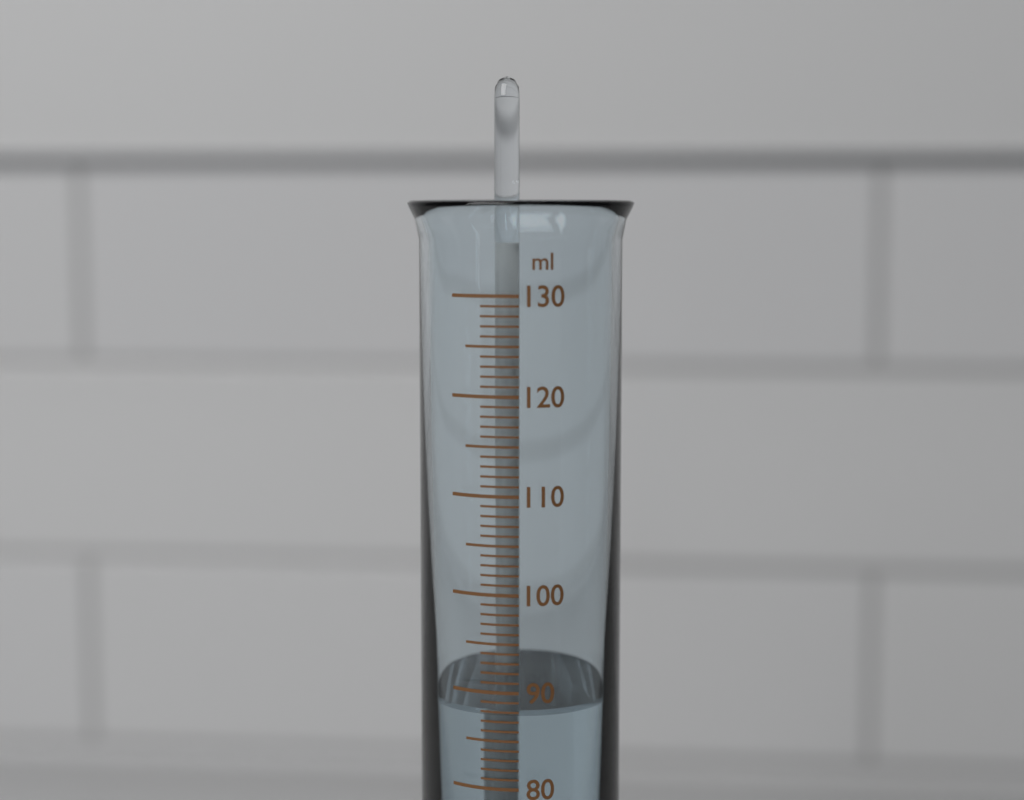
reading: 88 ml
